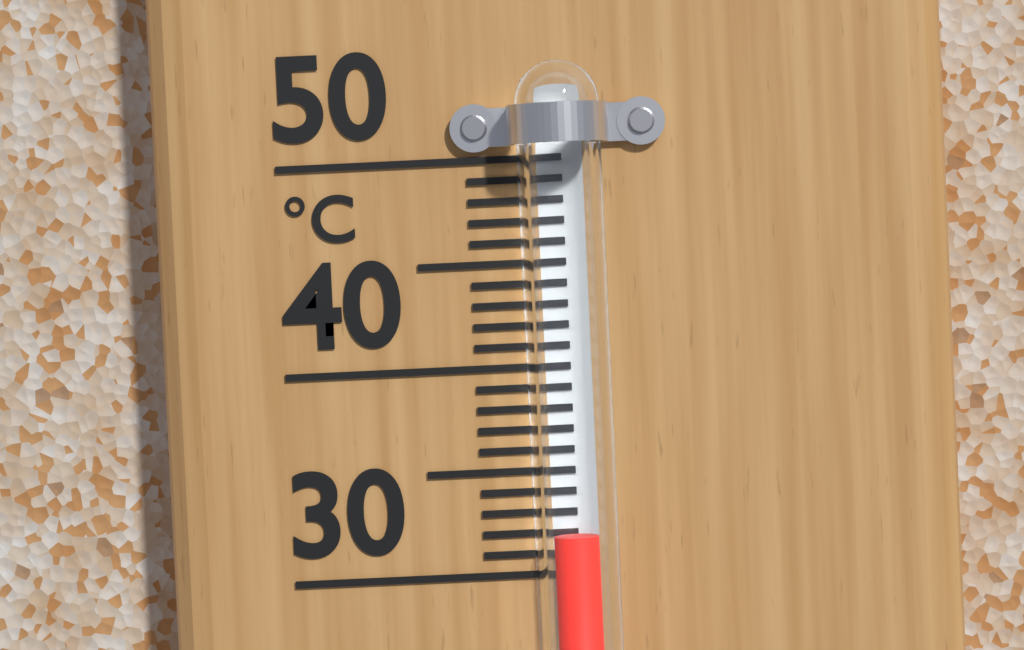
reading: 32 °C
